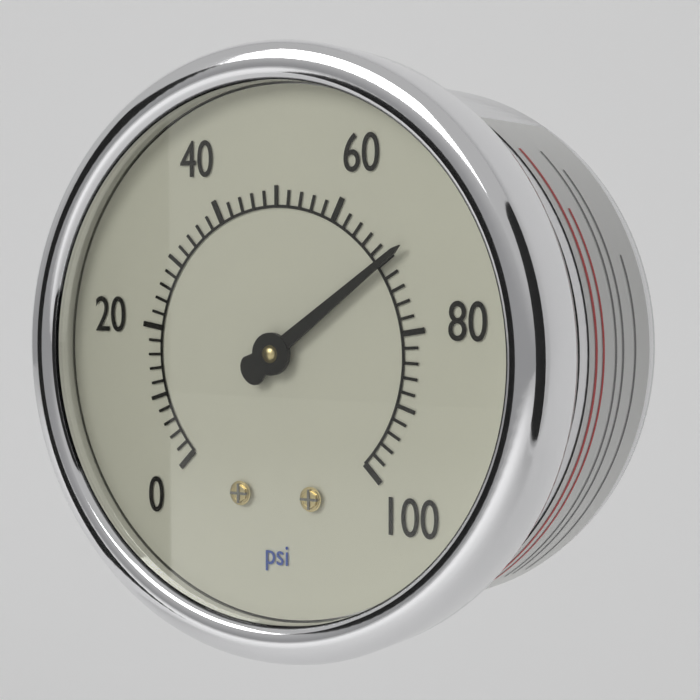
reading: 70 psi
